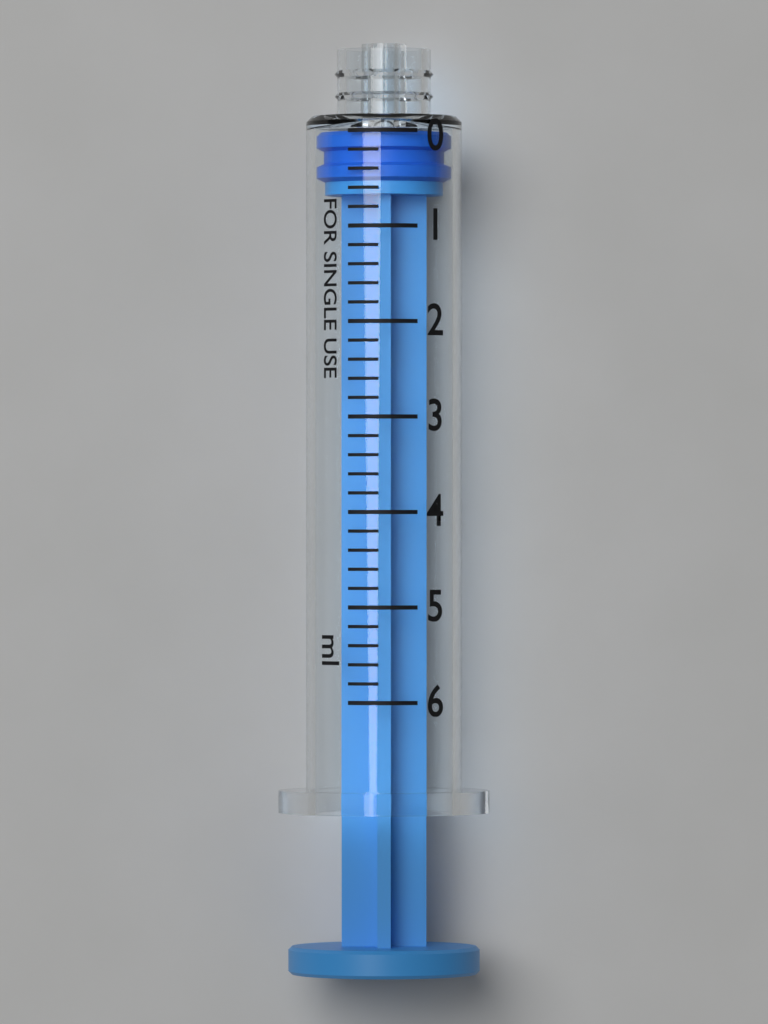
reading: 0.0 ml
